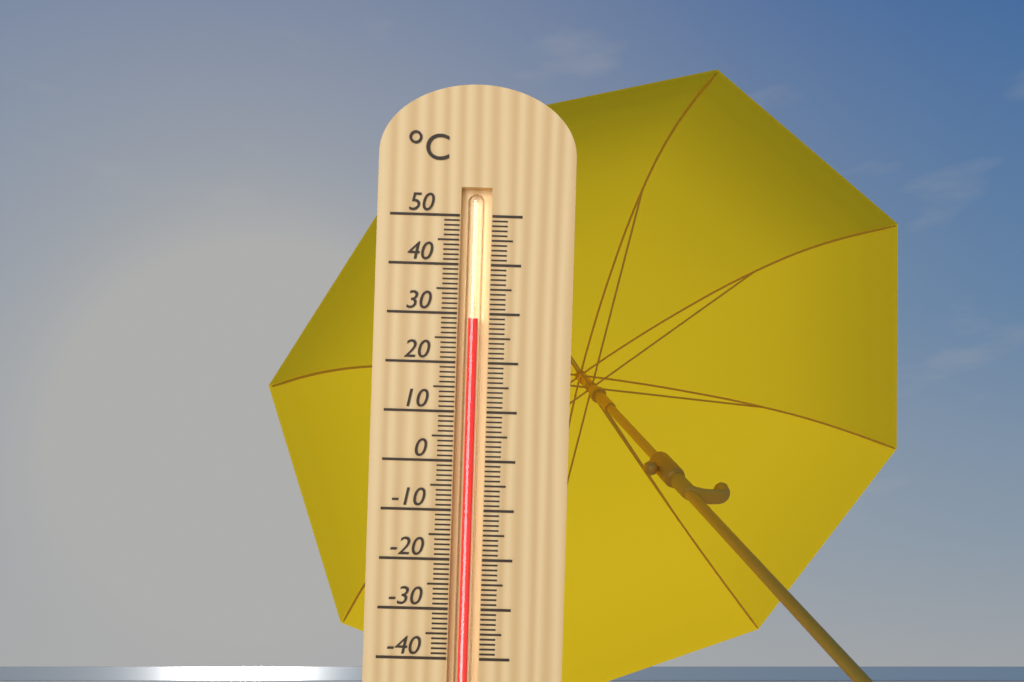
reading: 29 °C
